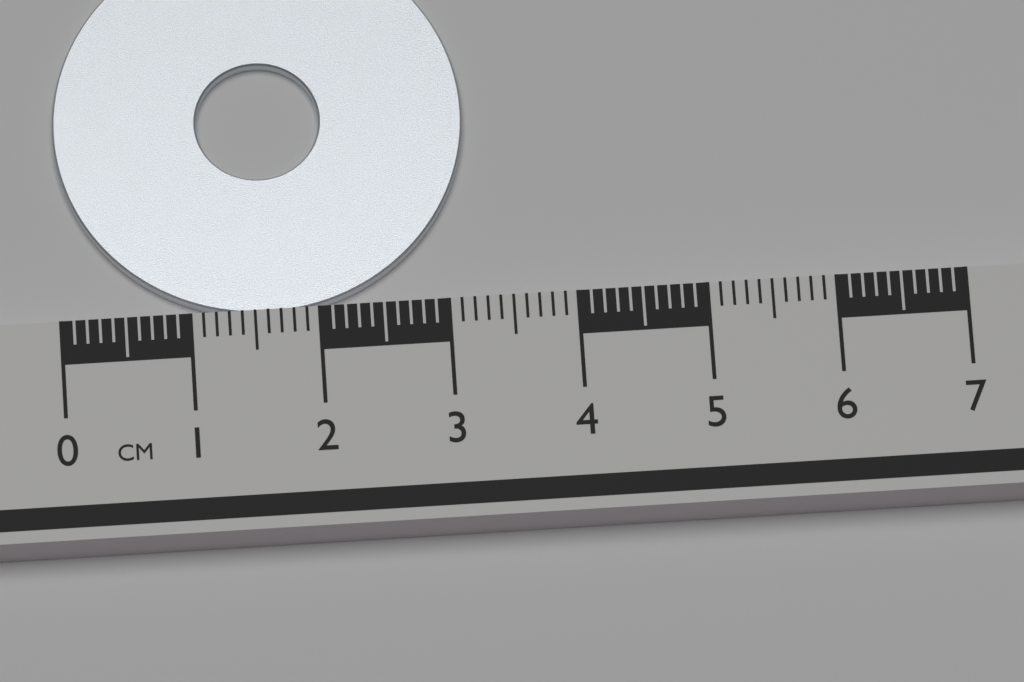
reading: 3.2 cm
